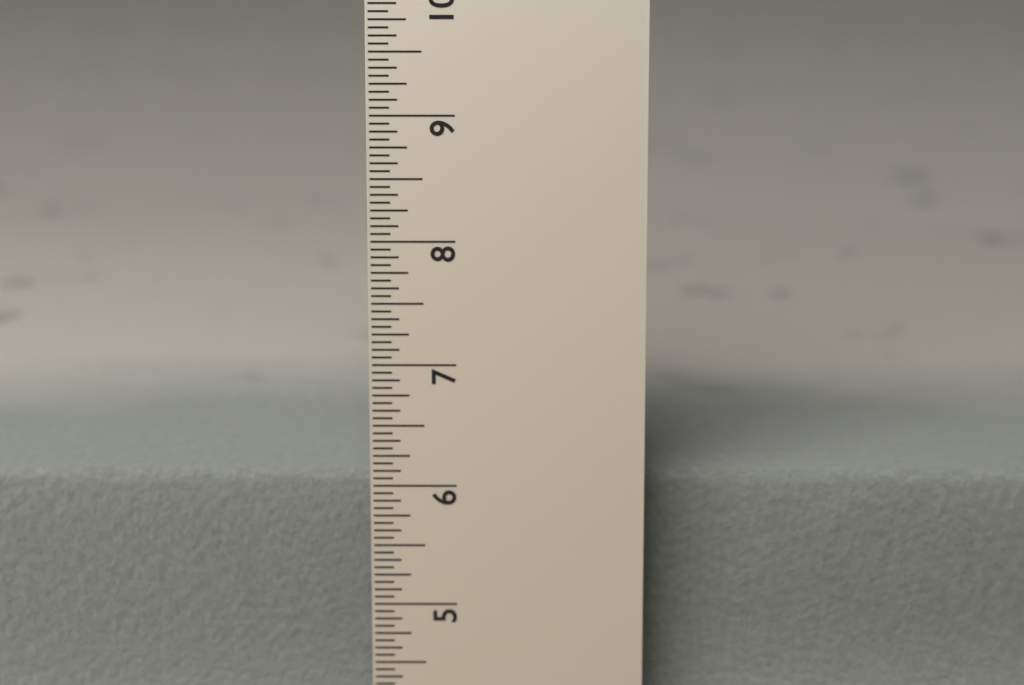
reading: 5.9375 in
